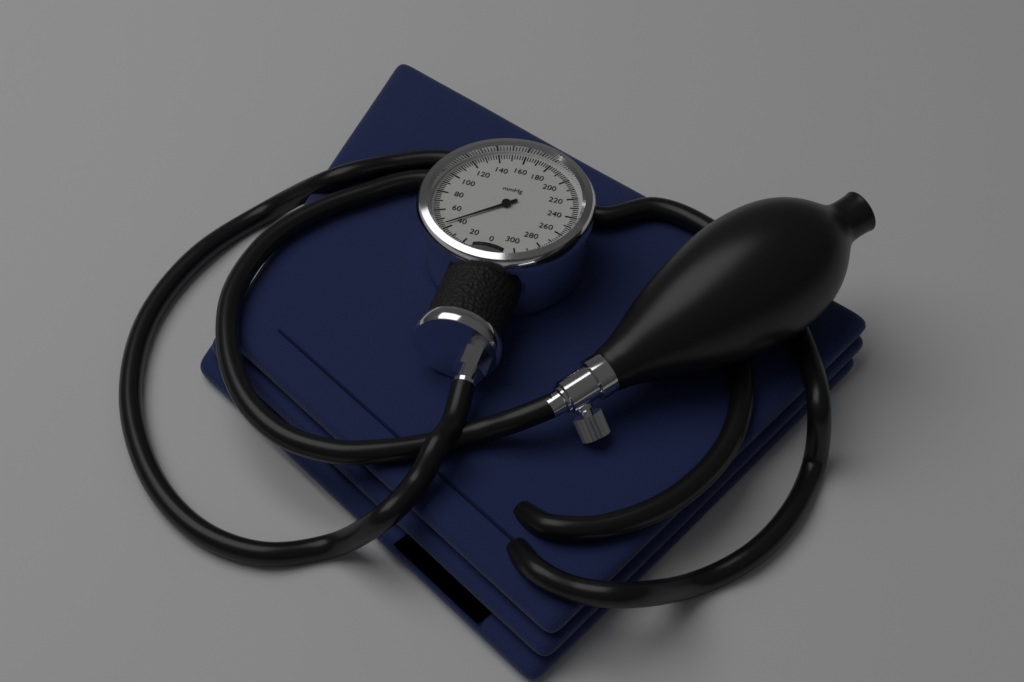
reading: 44 mmHg
